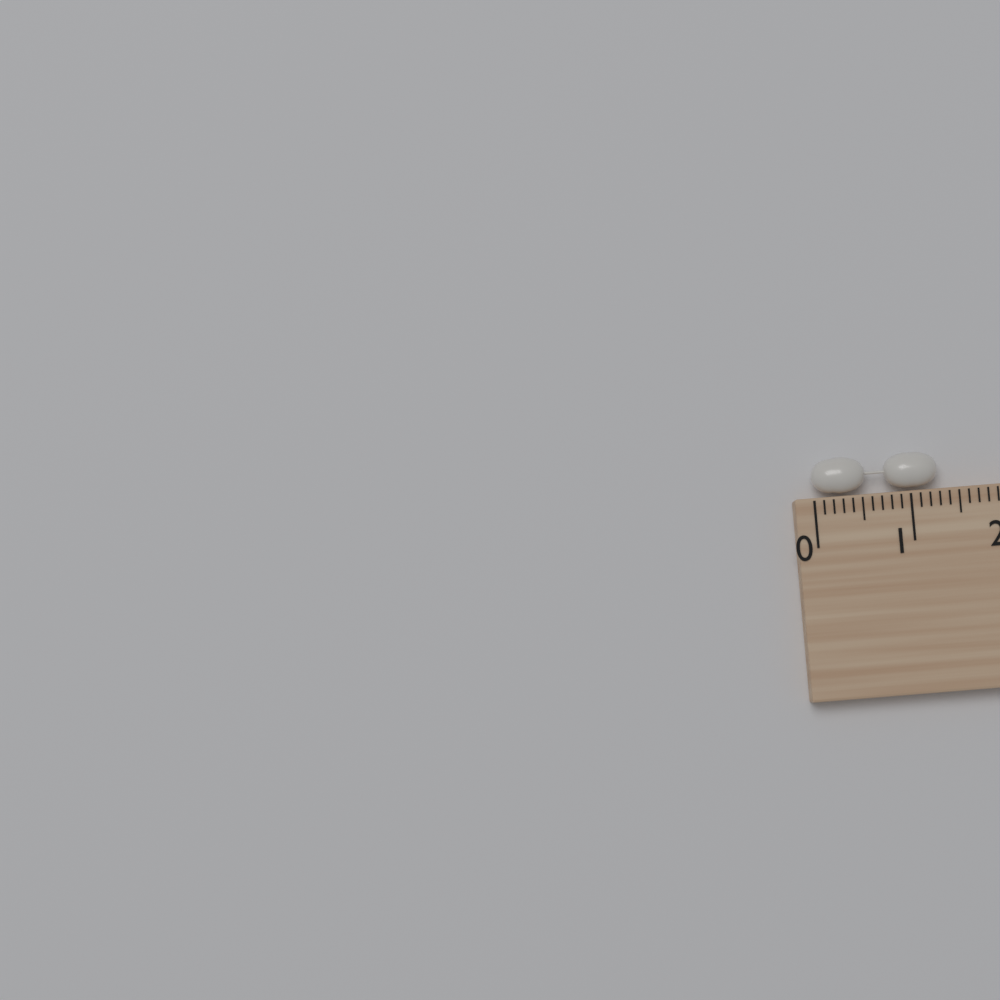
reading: 1.3 cm
